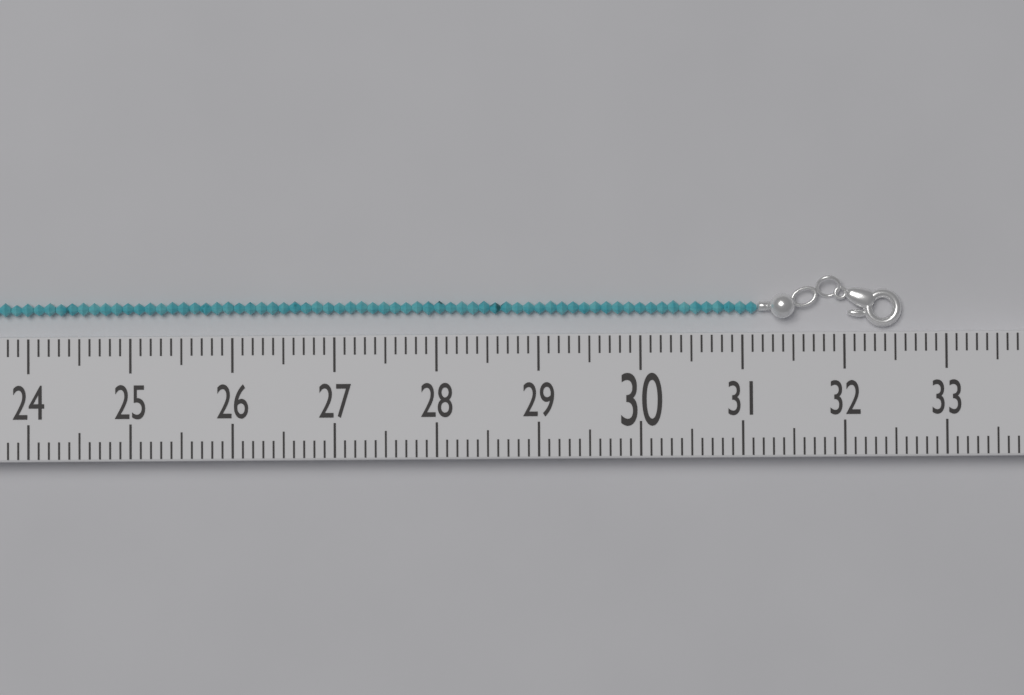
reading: 32.6 (no unit)
